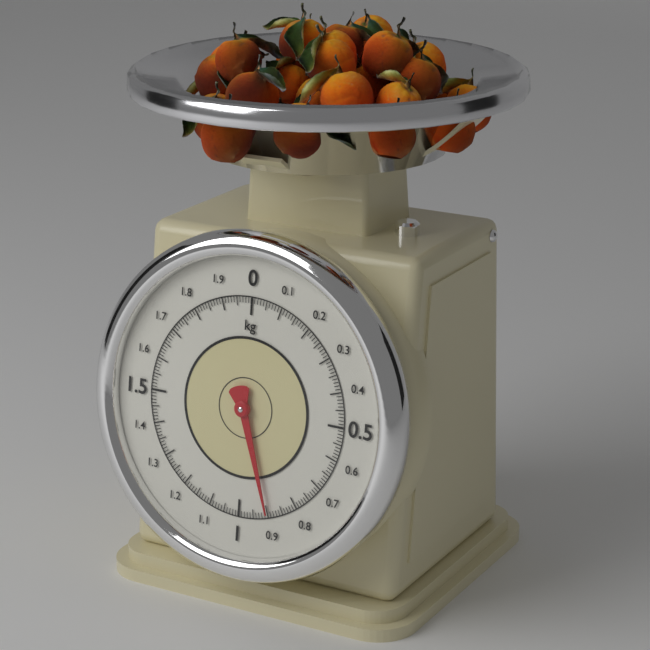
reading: 0.90 kg
